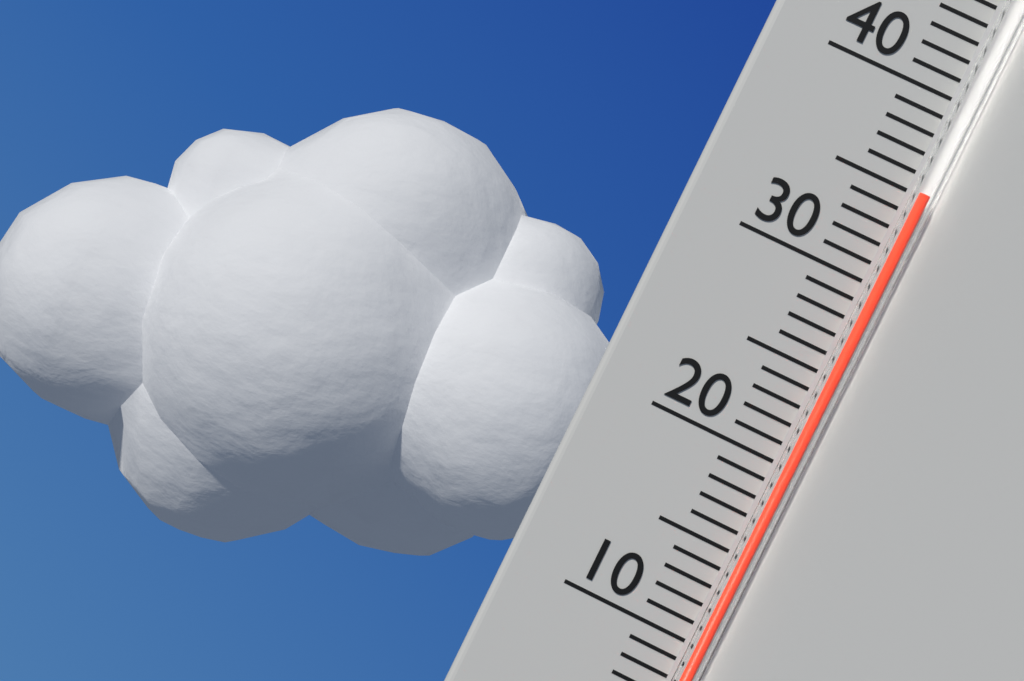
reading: 35 °C
